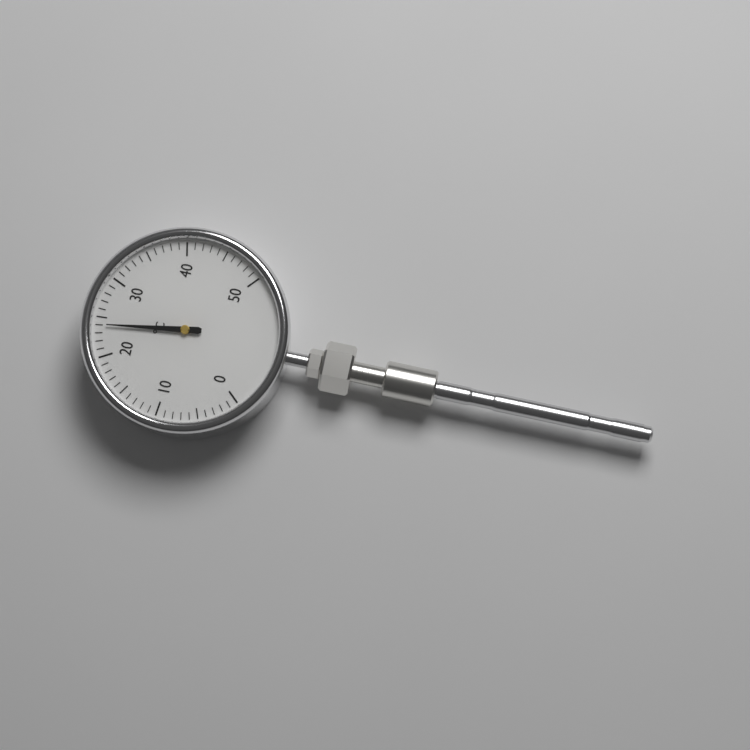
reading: 24 °C
